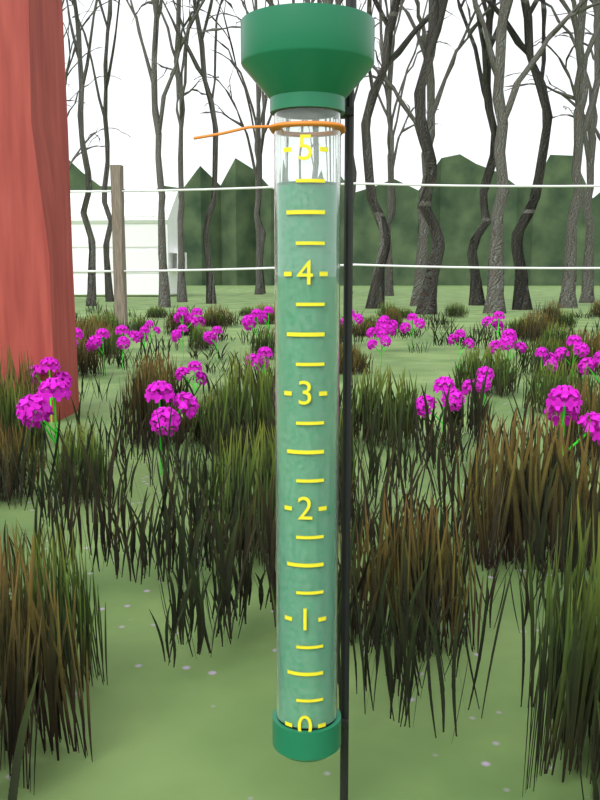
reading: 4.75 (no unit)
